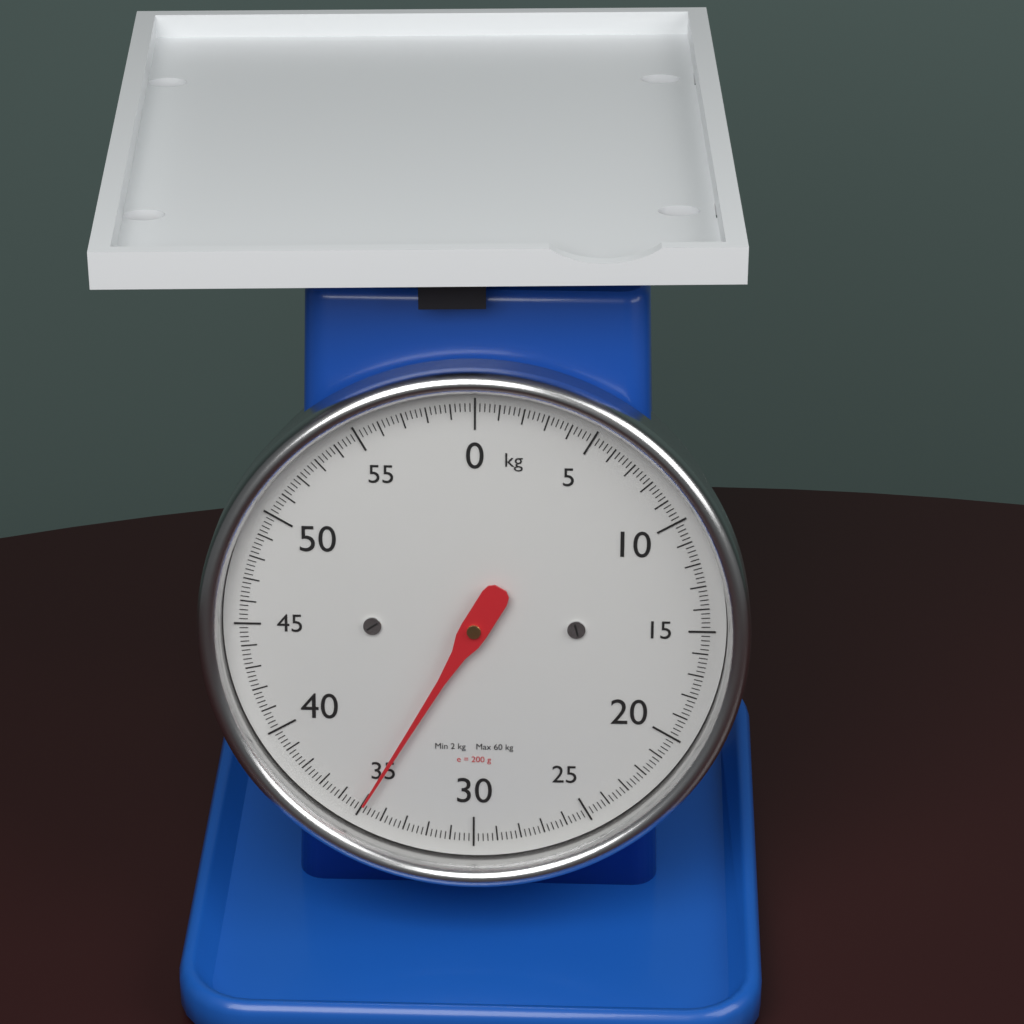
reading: 35.0 kg
